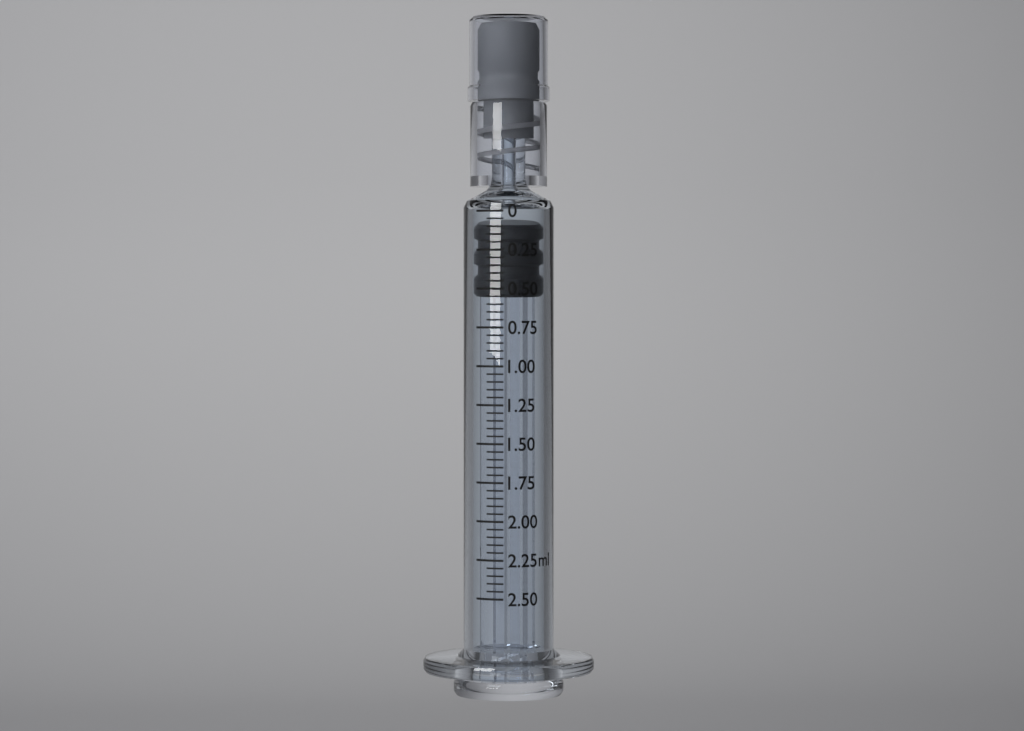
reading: 0.10 ml
